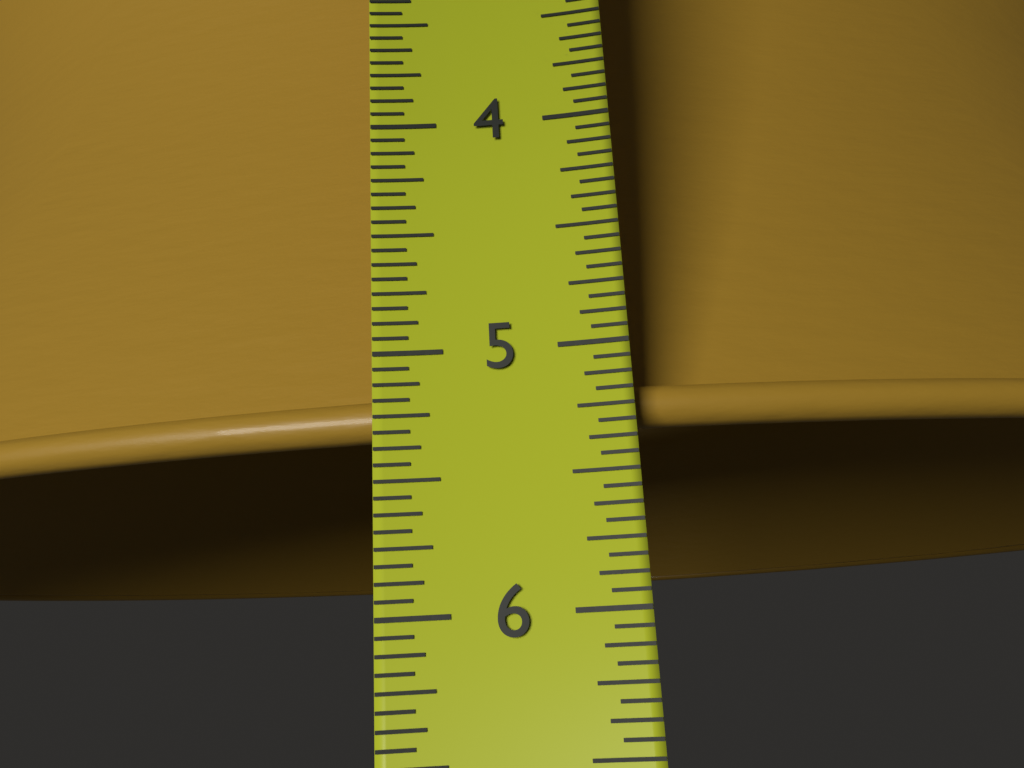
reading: 5.3125 in
